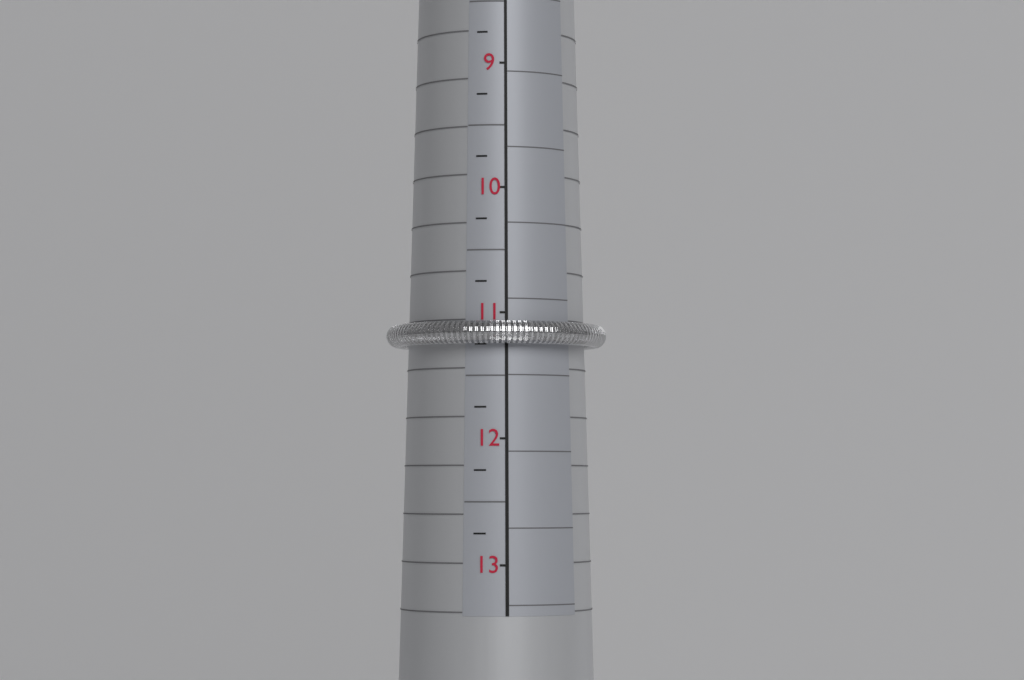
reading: 11.25 (no unit)
